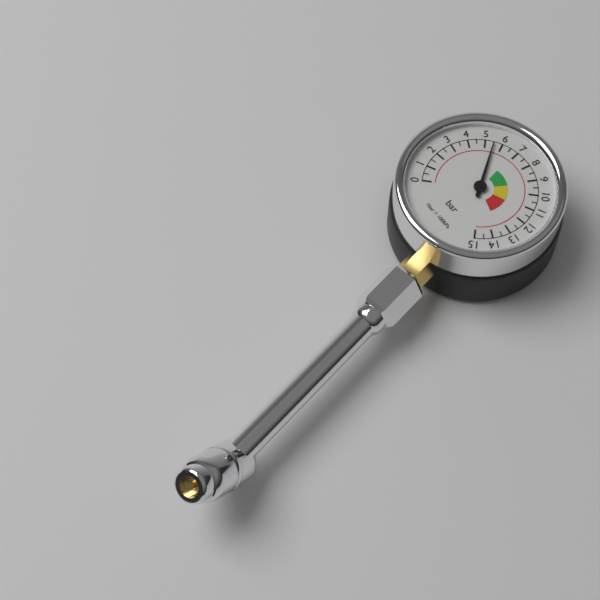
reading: 5.5 bar
